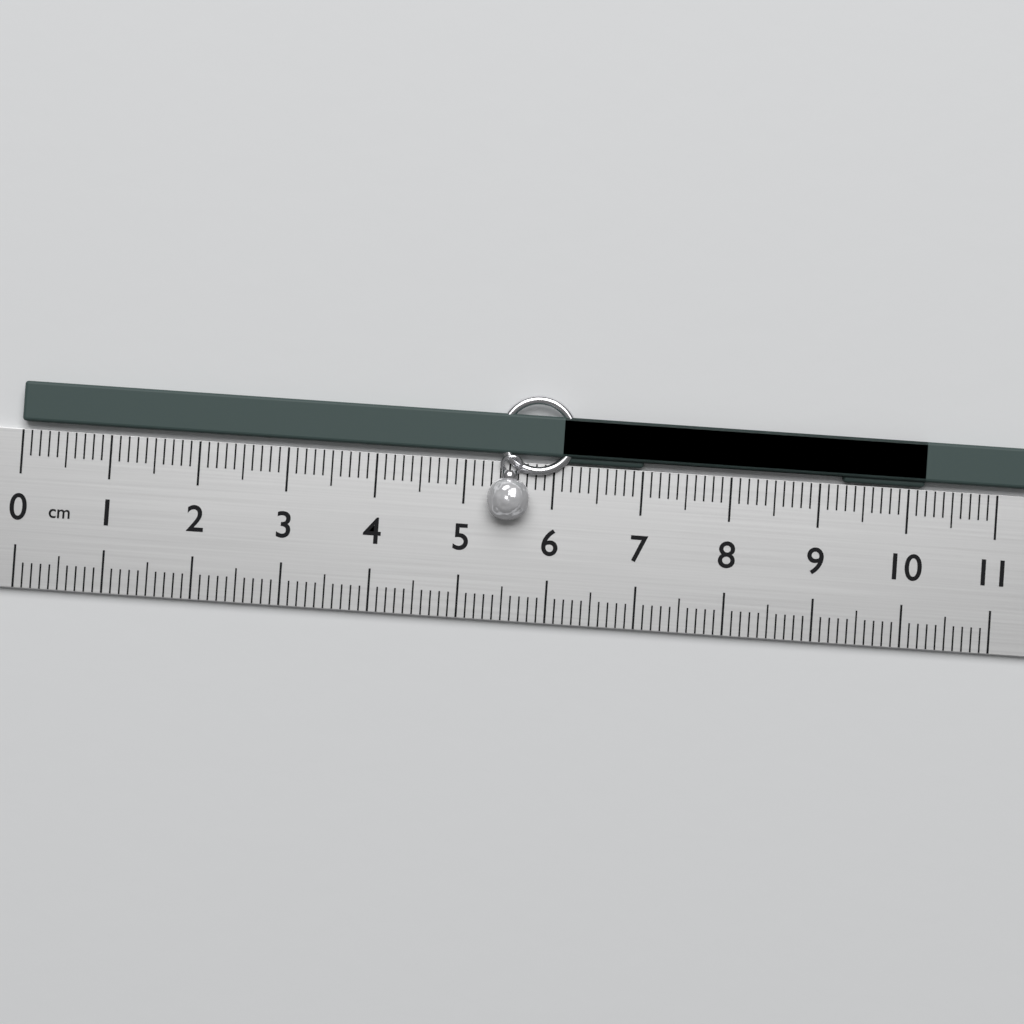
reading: 10.2 cm
